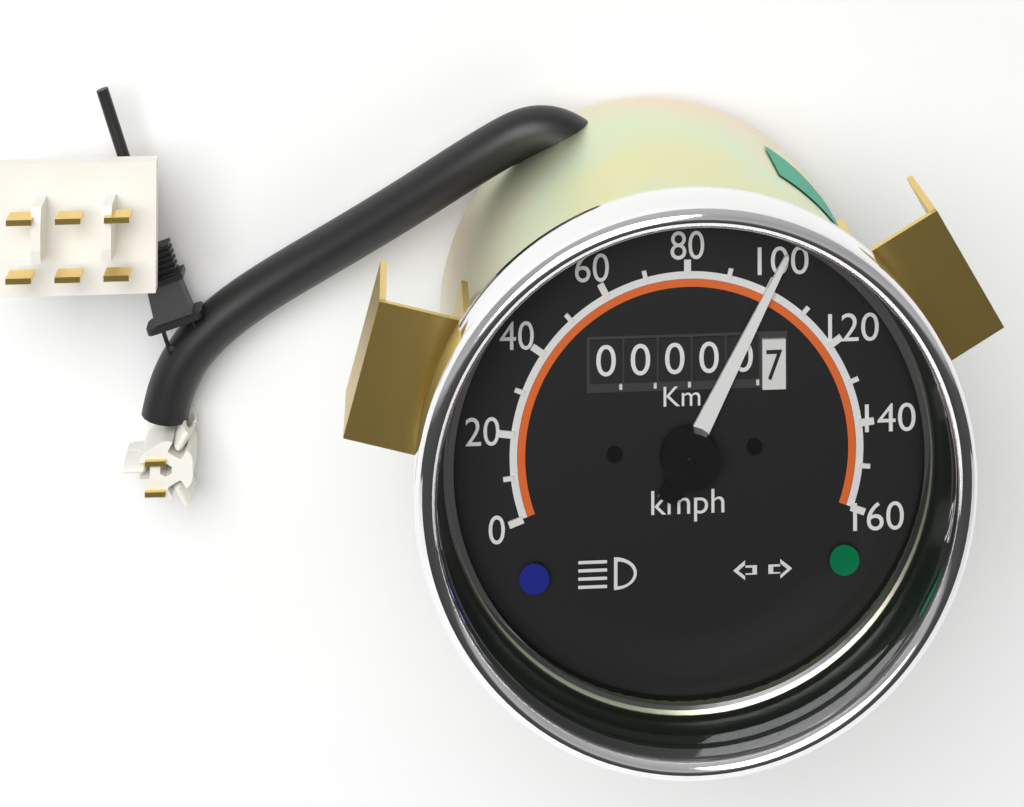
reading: 100 kmph
